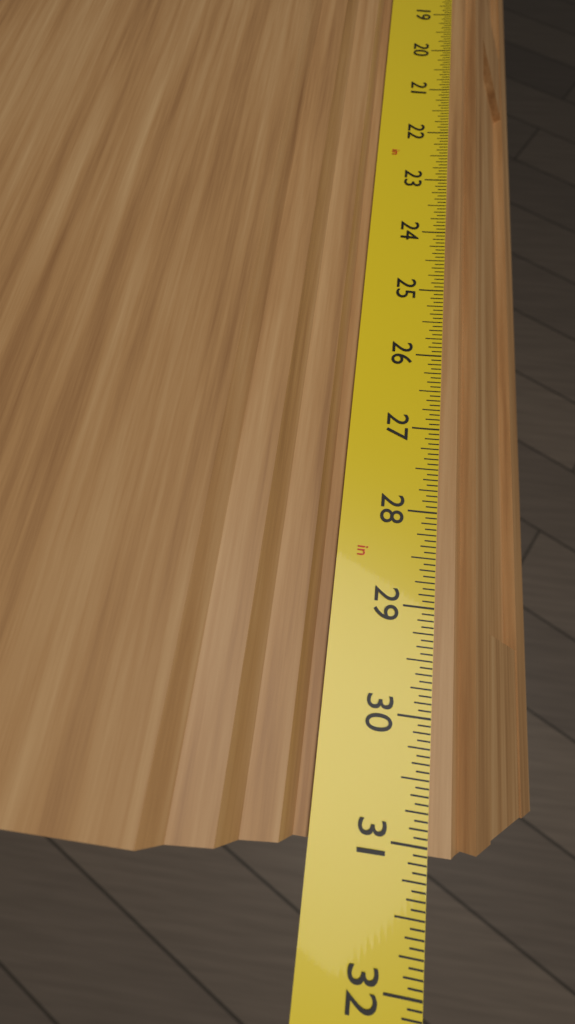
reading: 31.0625 in
